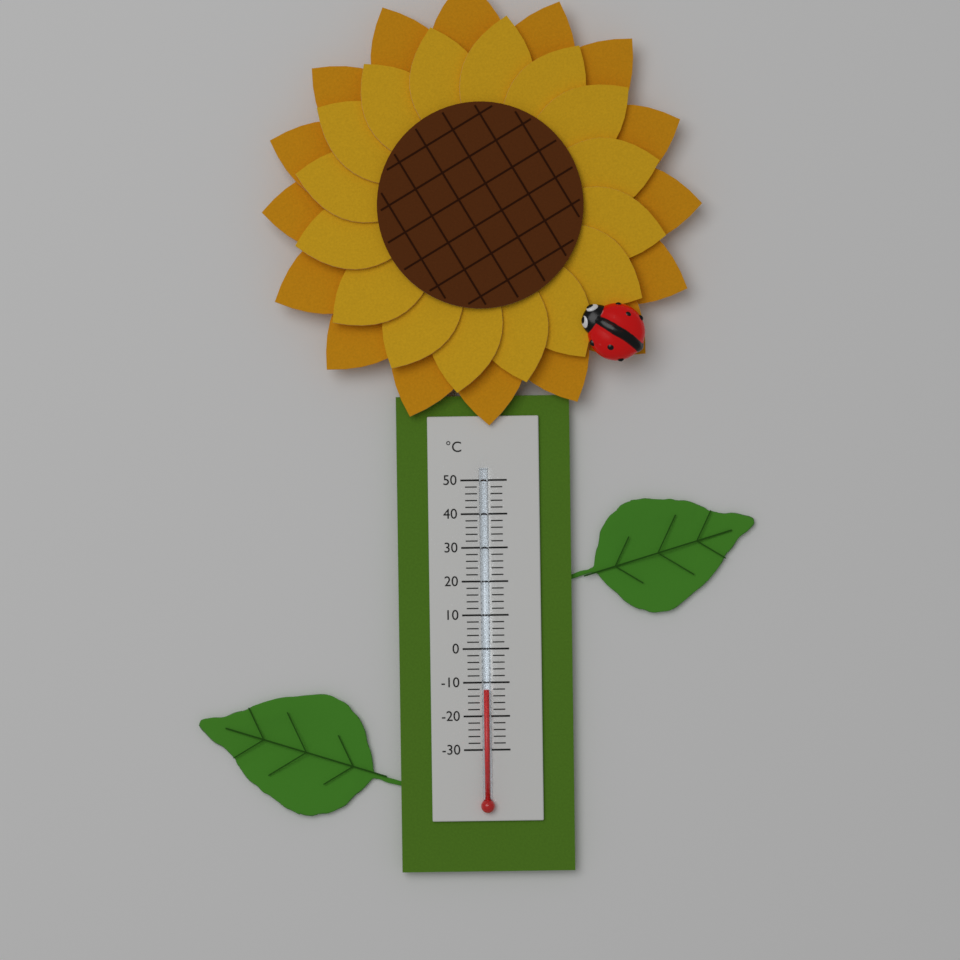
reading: -12 °C
